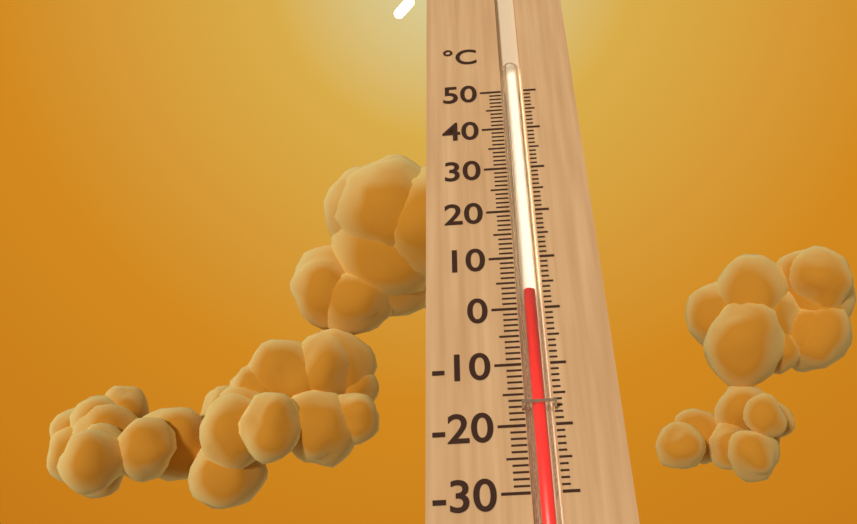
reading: 3 °C
